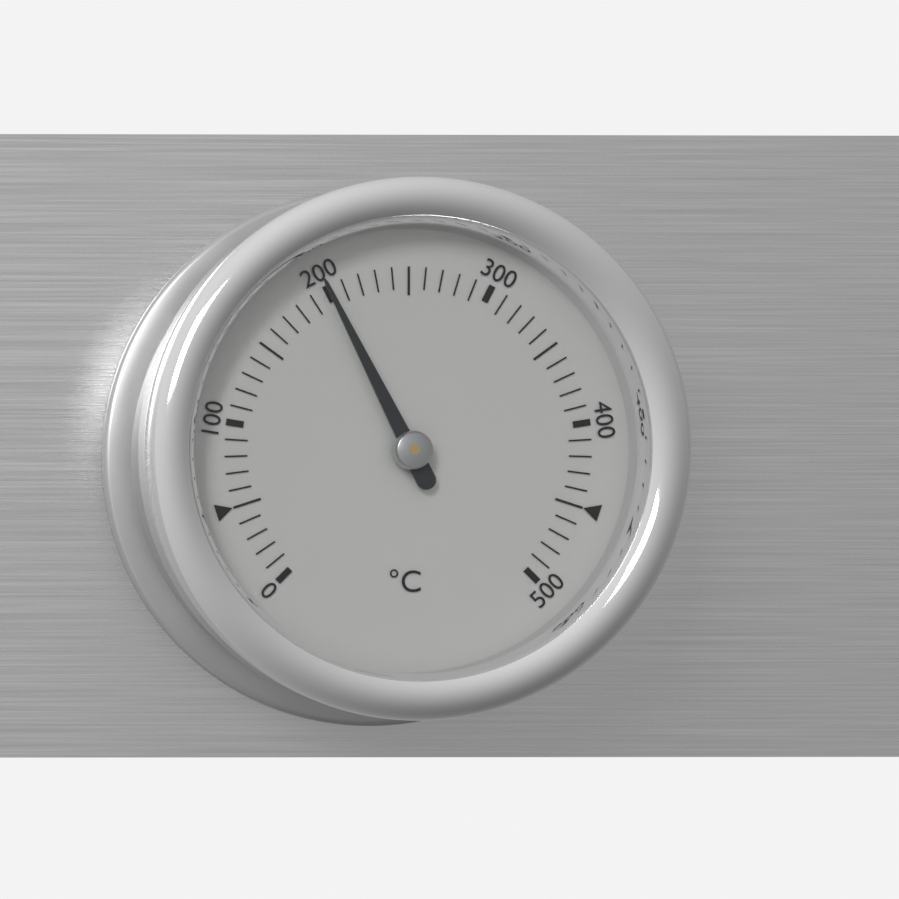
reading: 200 °C
